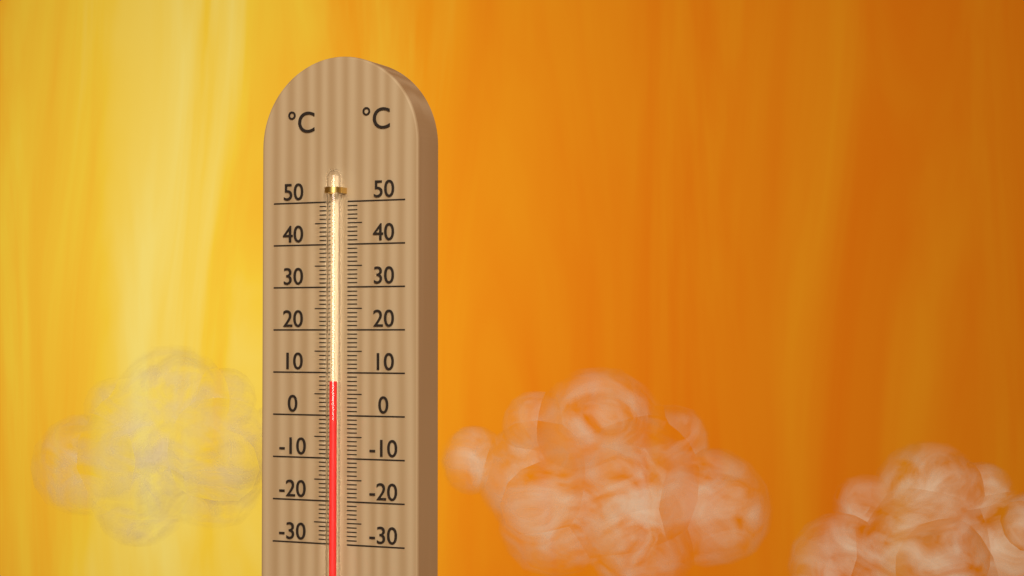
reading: 8 °C
